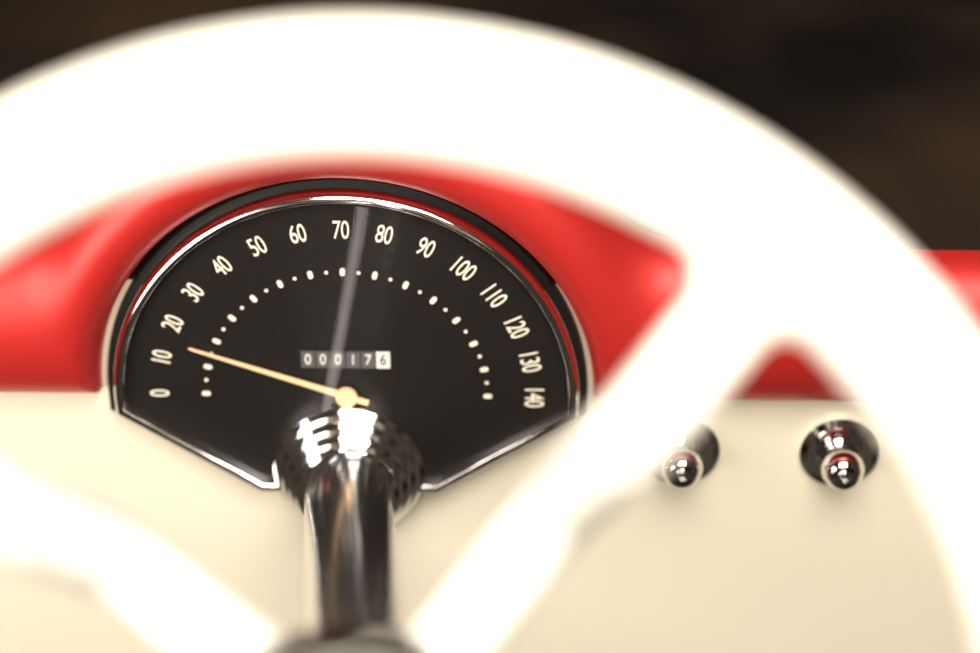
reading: 15 (no unit)
